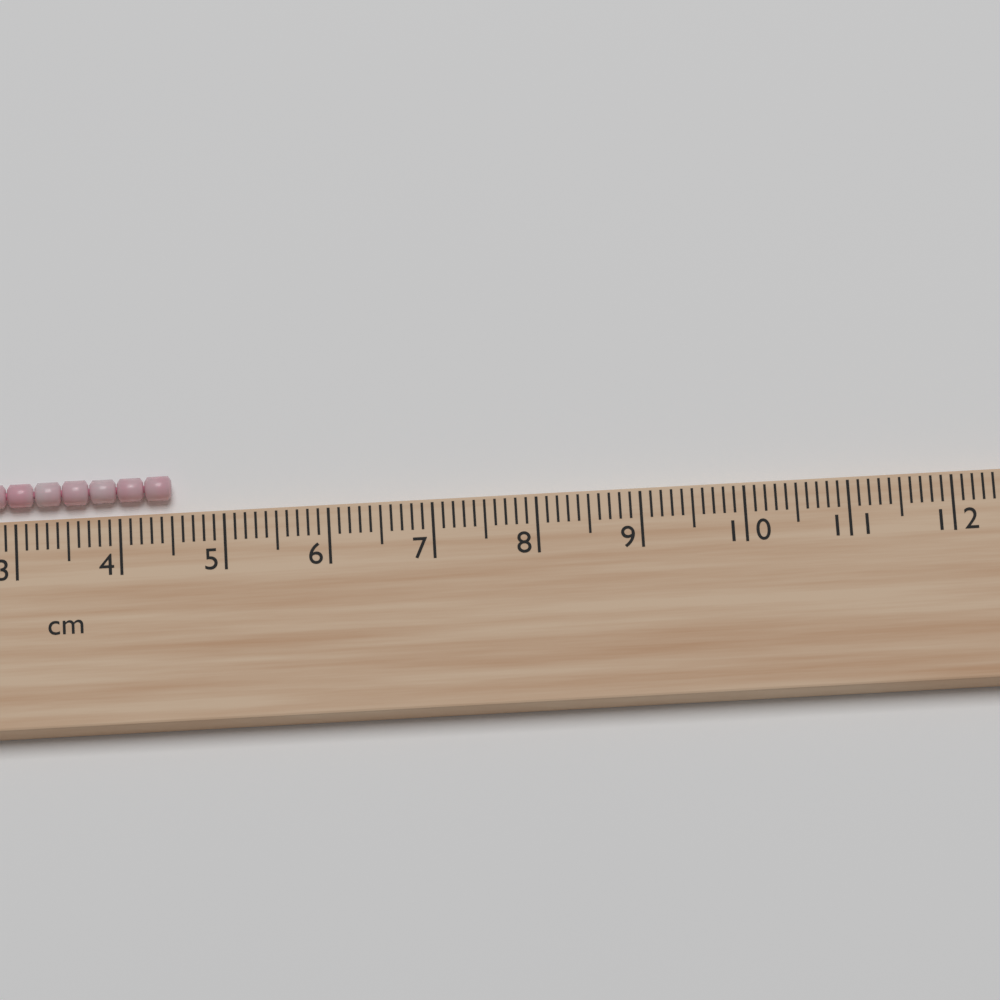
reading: 4.5 cm
